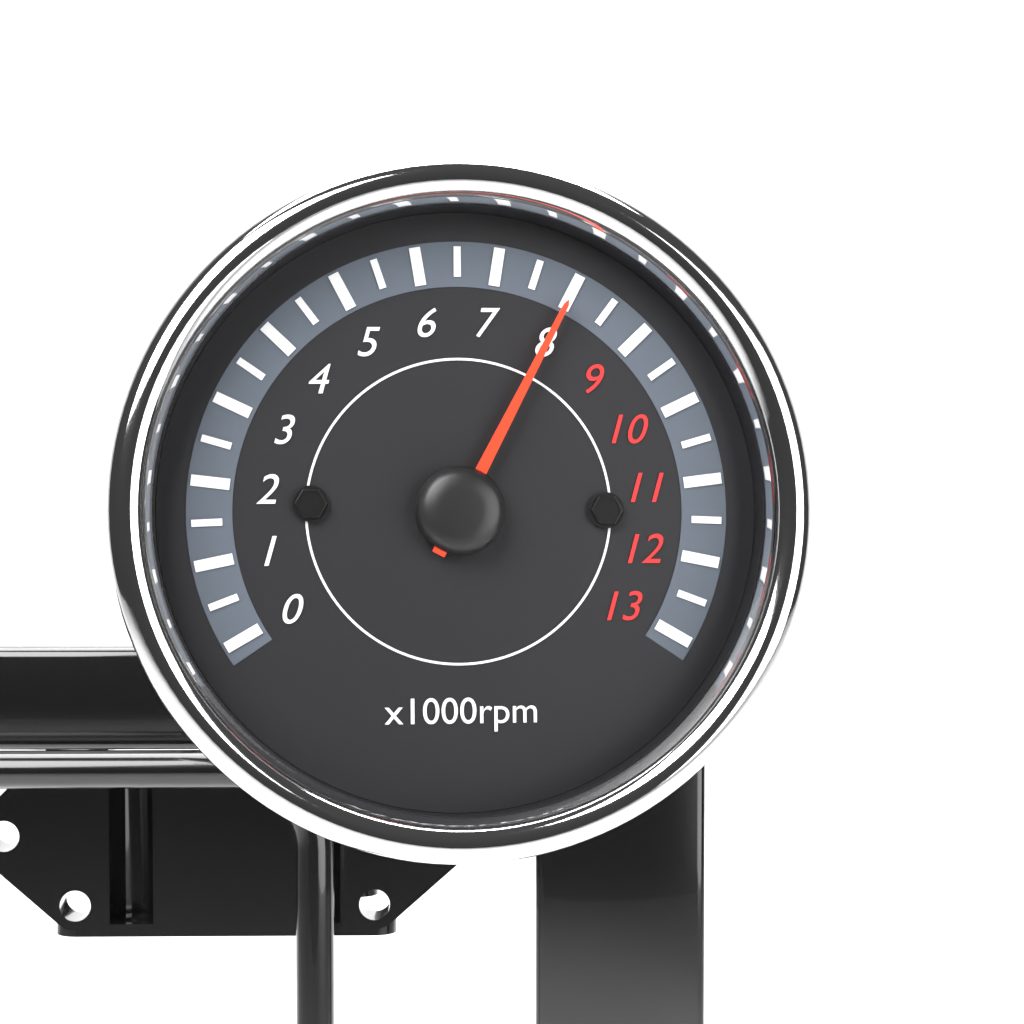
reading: 8000 rpm
